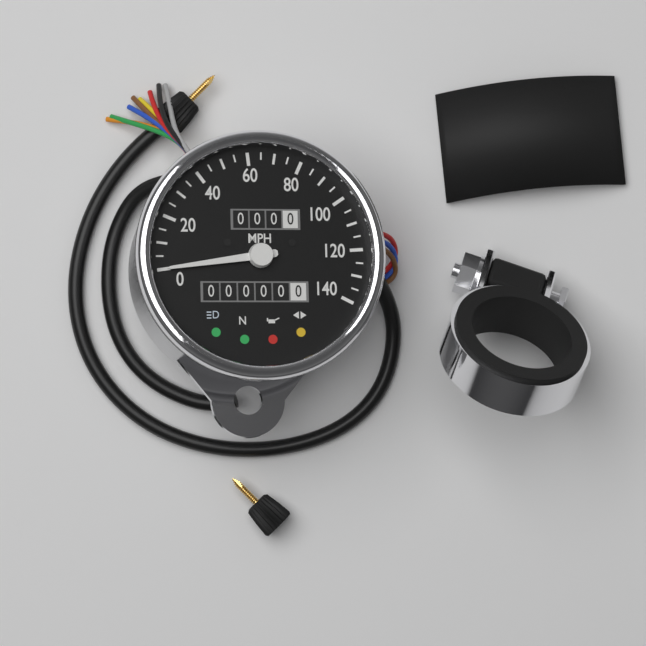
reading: 0 mph
